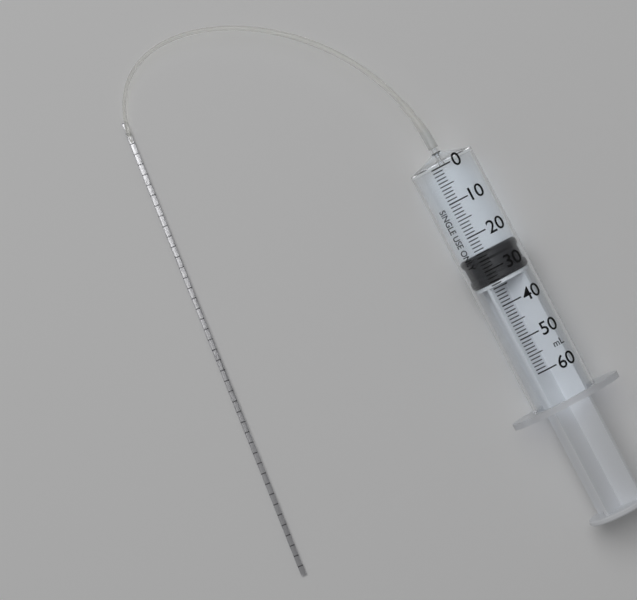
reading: 25 ml
